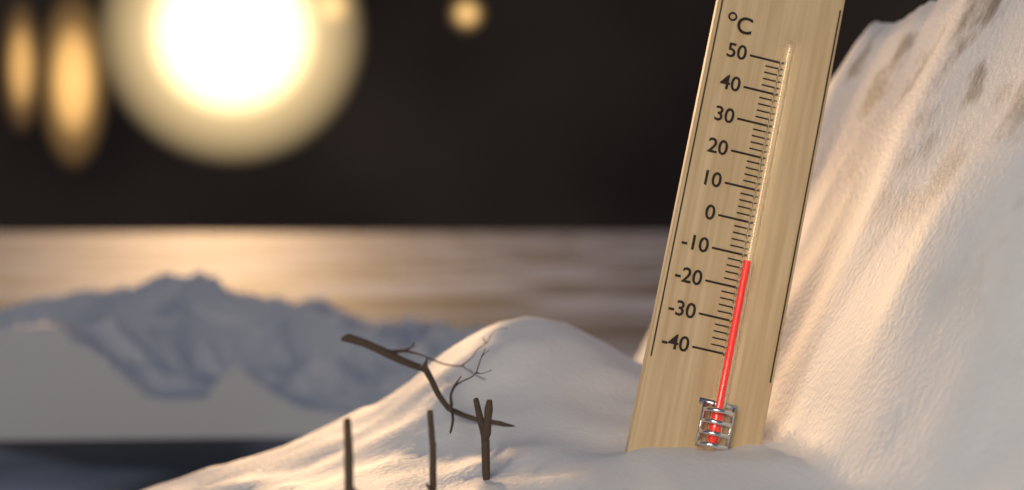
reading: -12 °C
